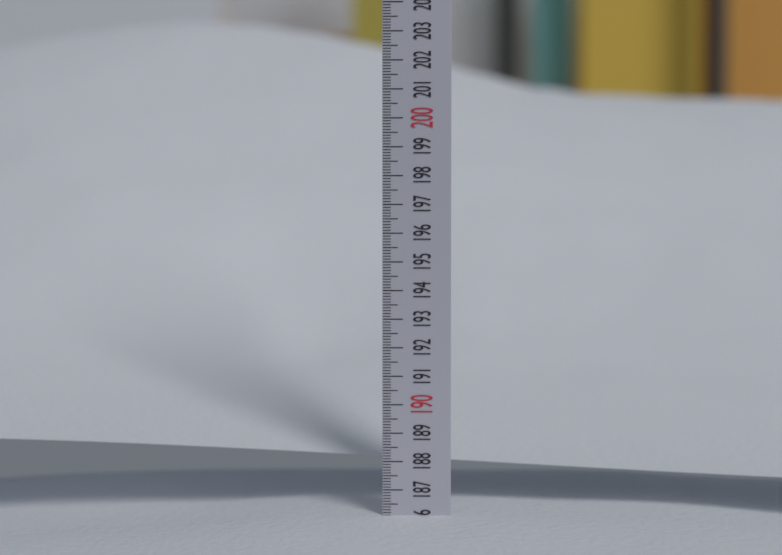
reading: 186.1 (no unit)
